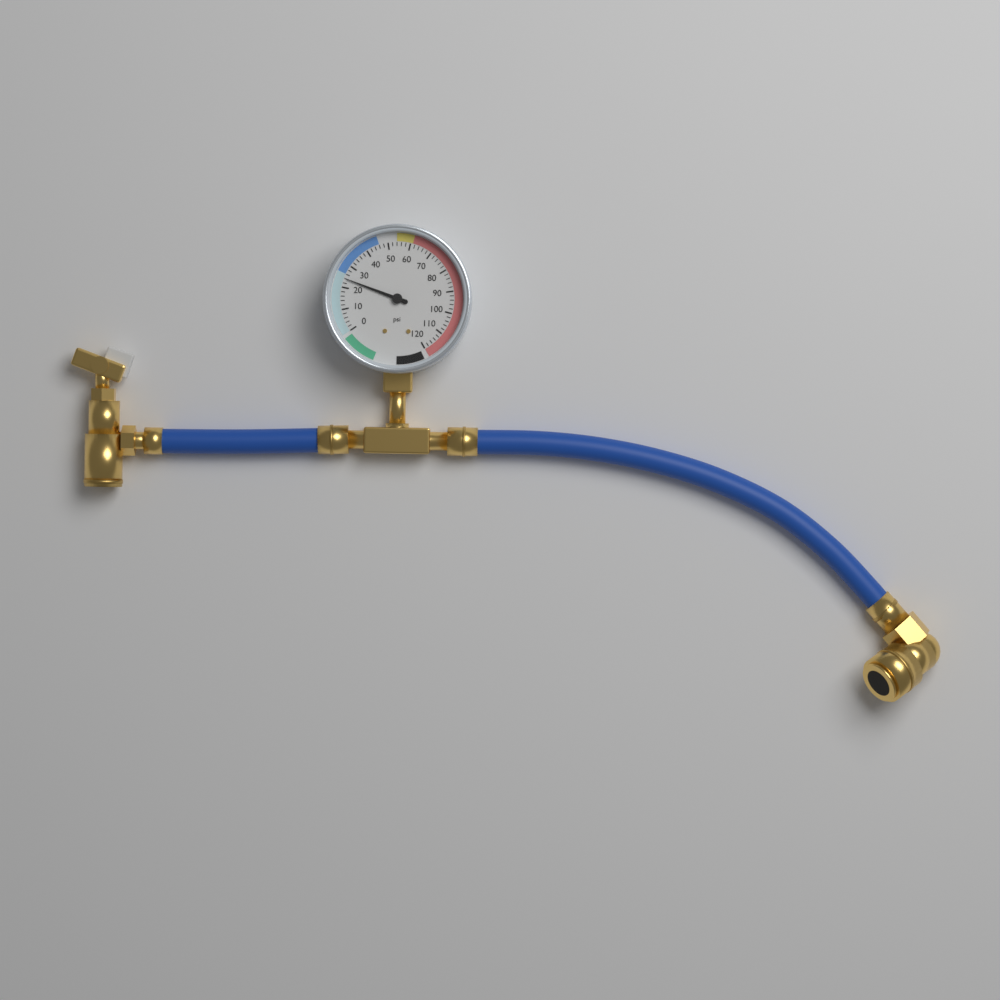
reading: 24 psi
